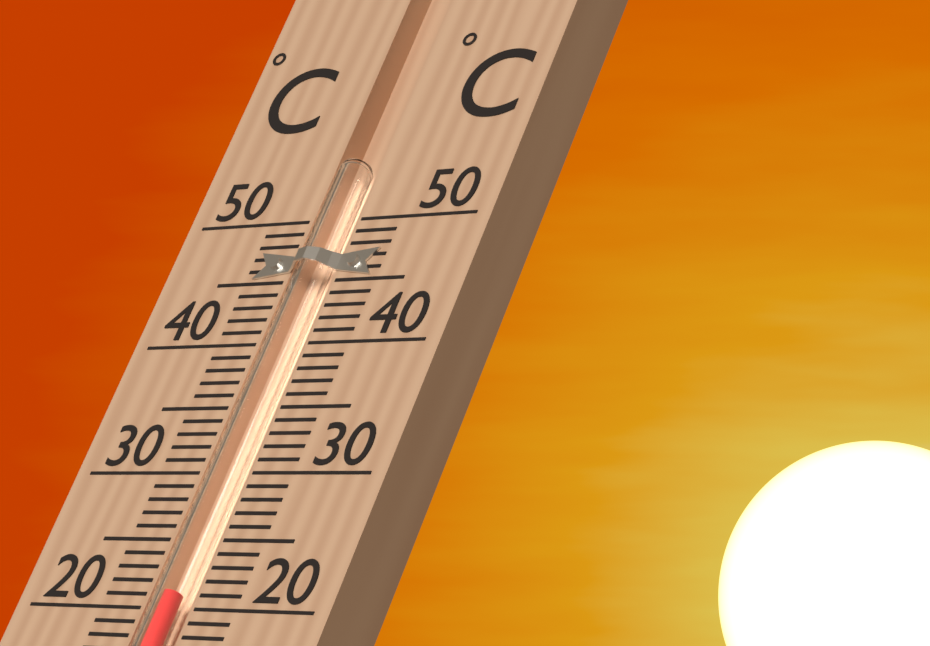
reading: 21 °C
